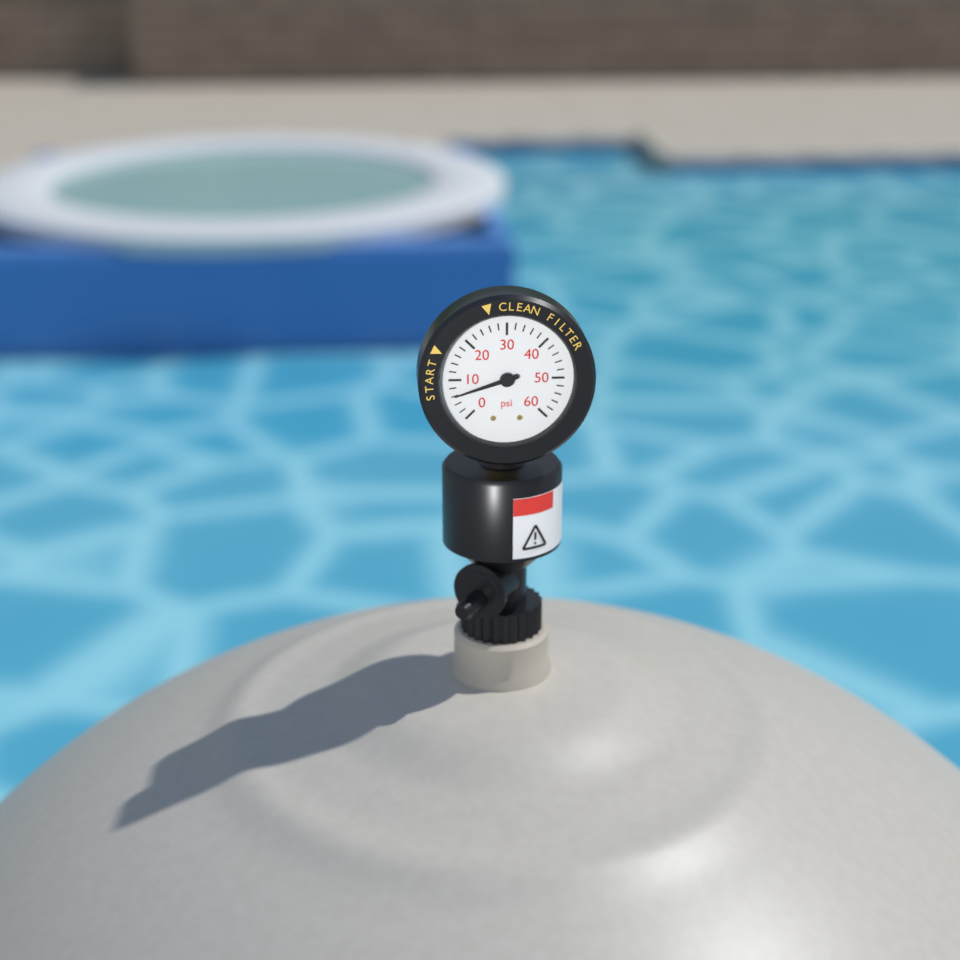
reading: 6 psi
